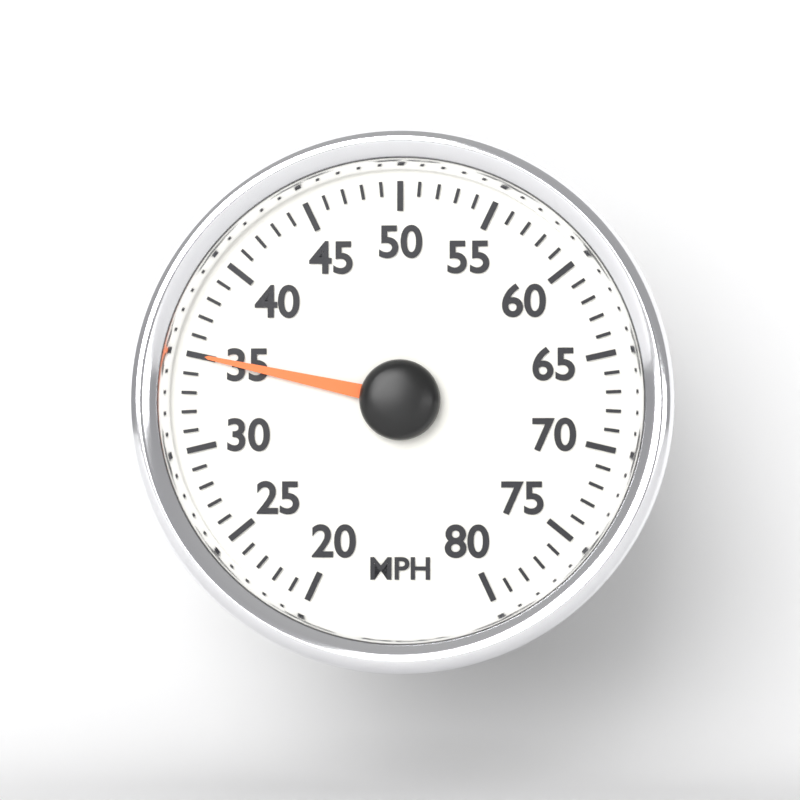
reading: 35 MPH
